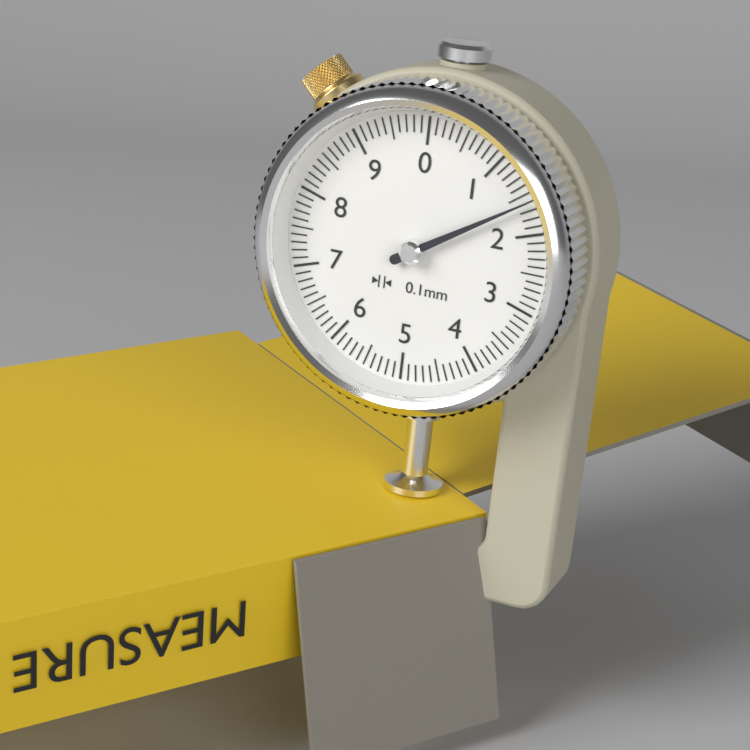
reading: 1.6 mm
